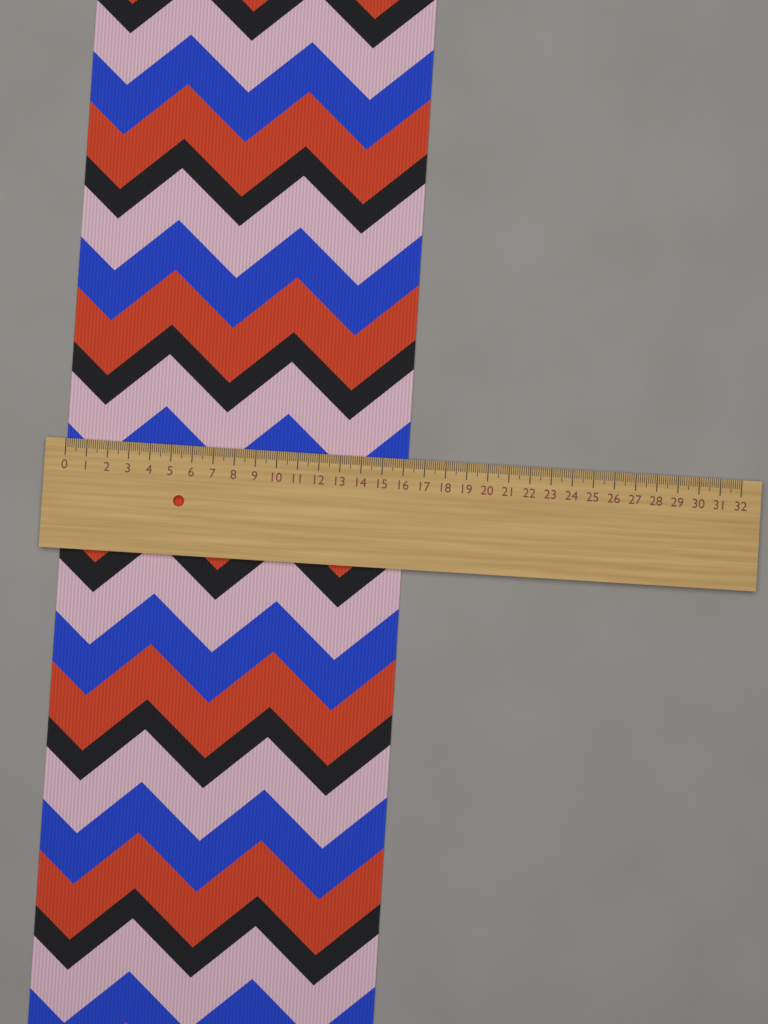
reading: 16.2 (no unit)
